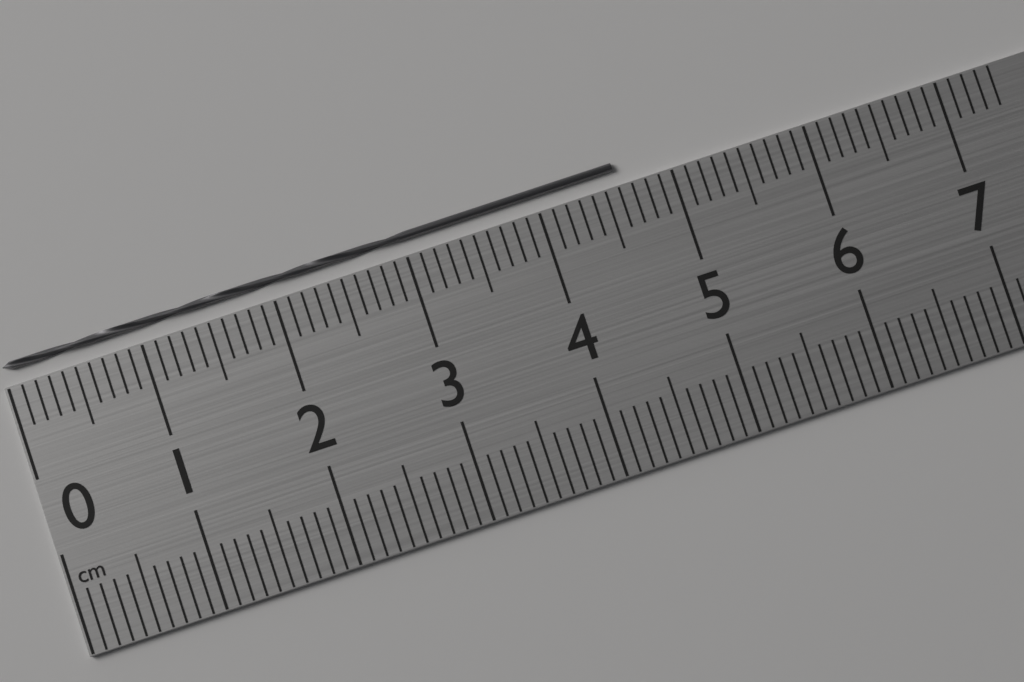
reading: 4.6 cm
